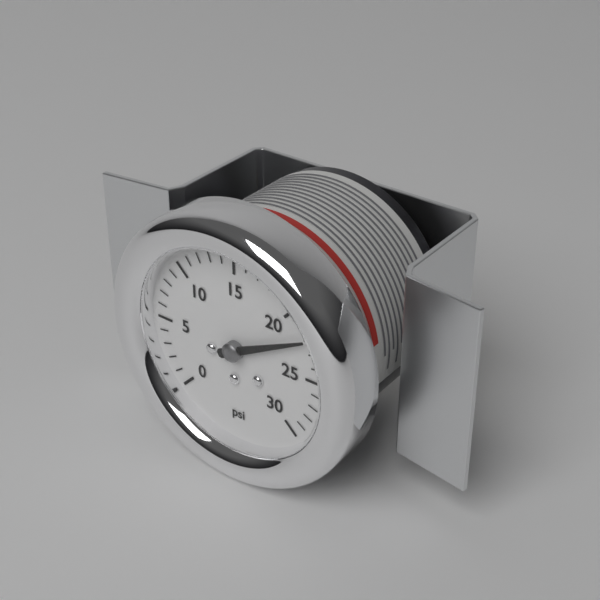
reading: 22 psi
